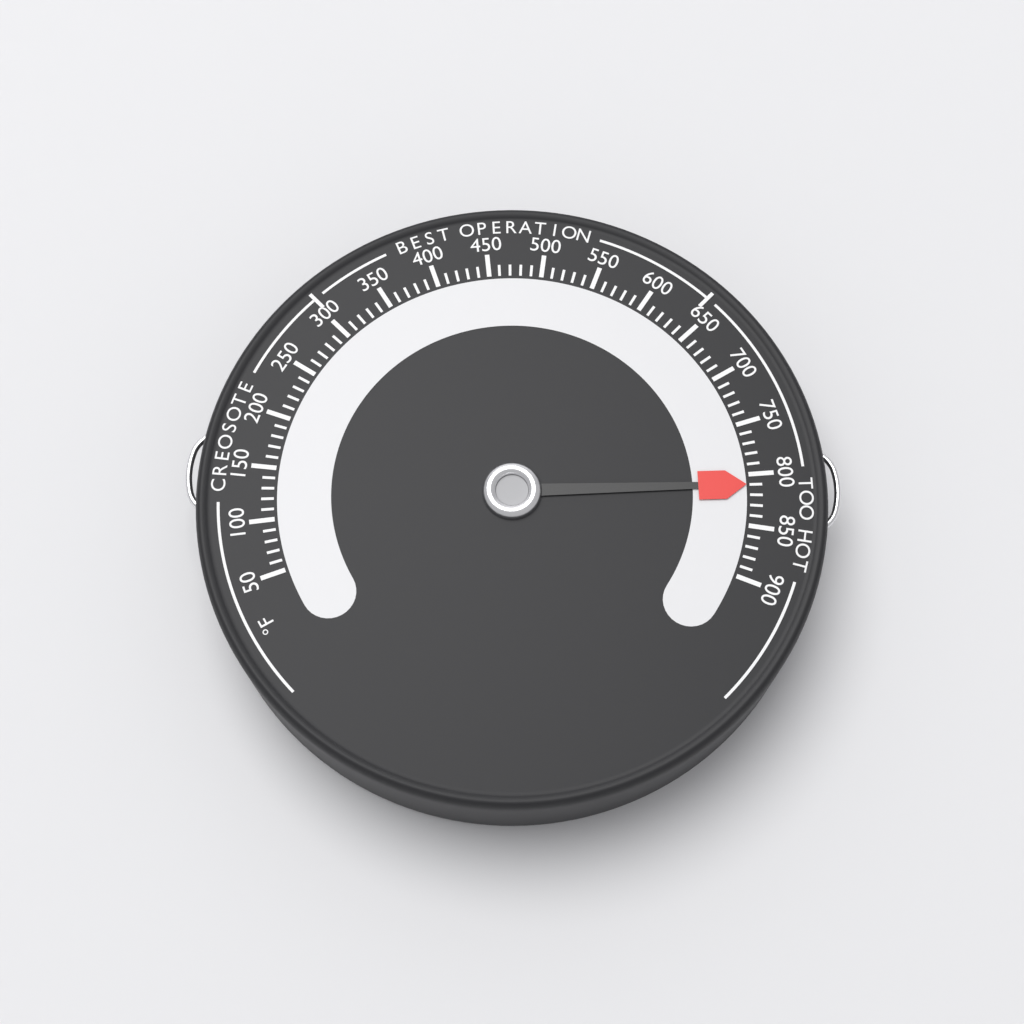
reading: 810 °F
